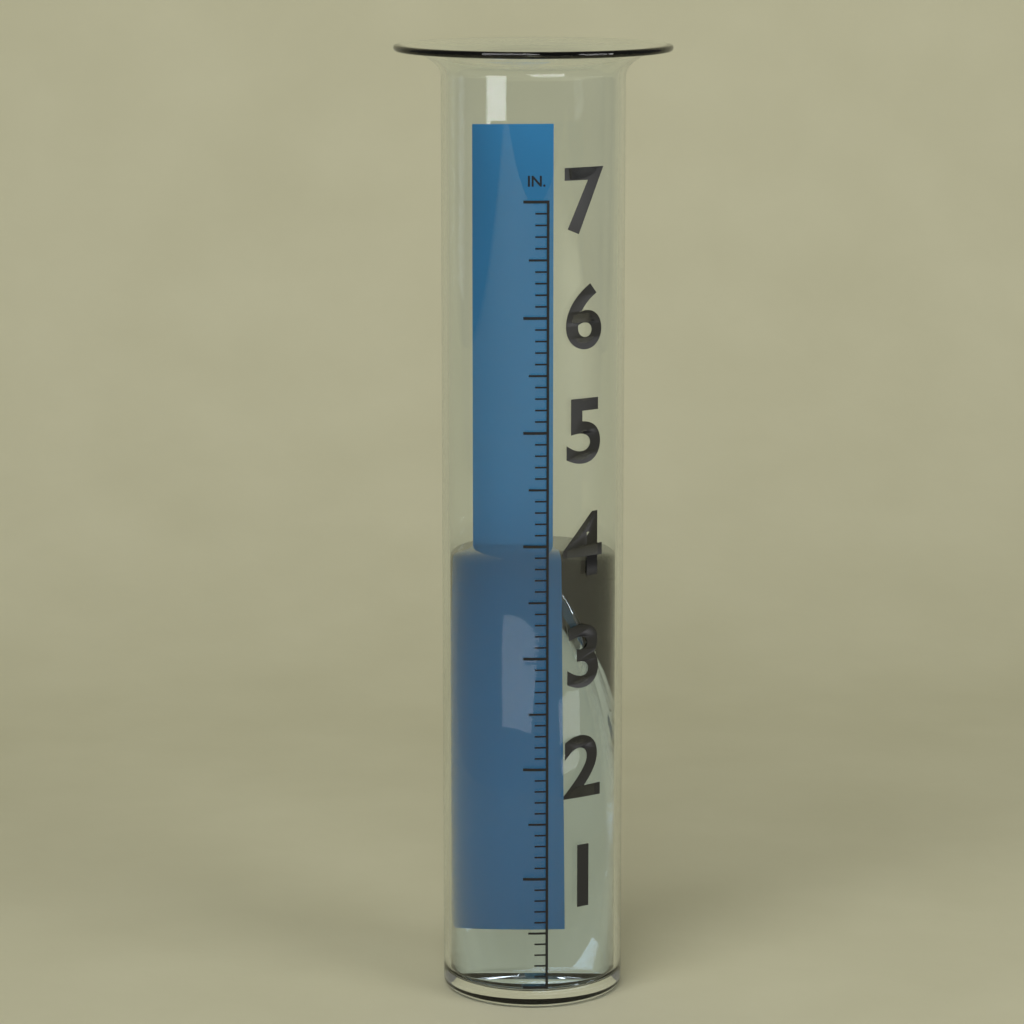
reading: 3.8 in
